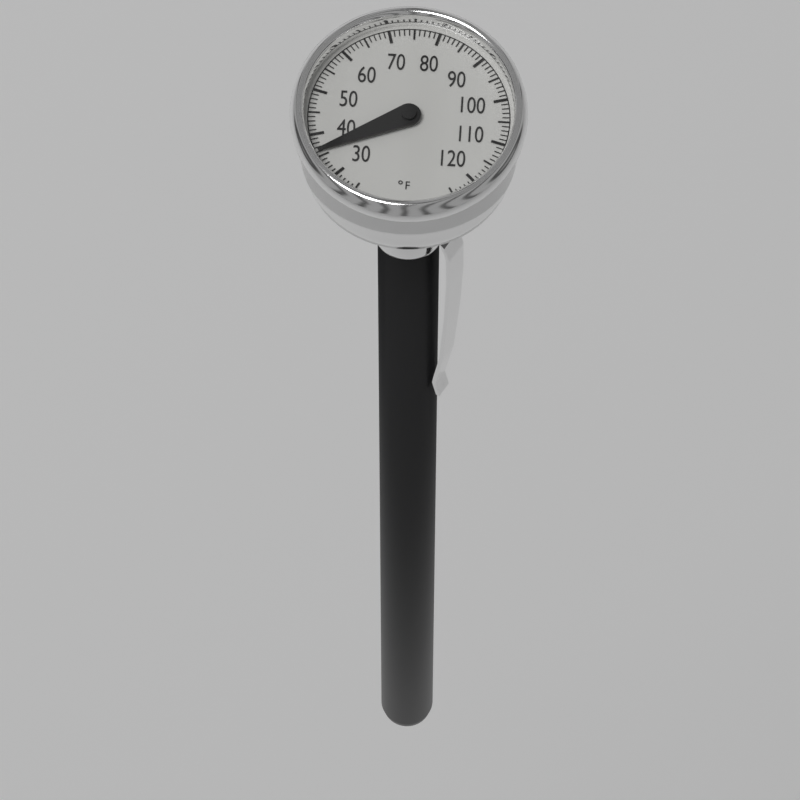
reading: 36 °F
